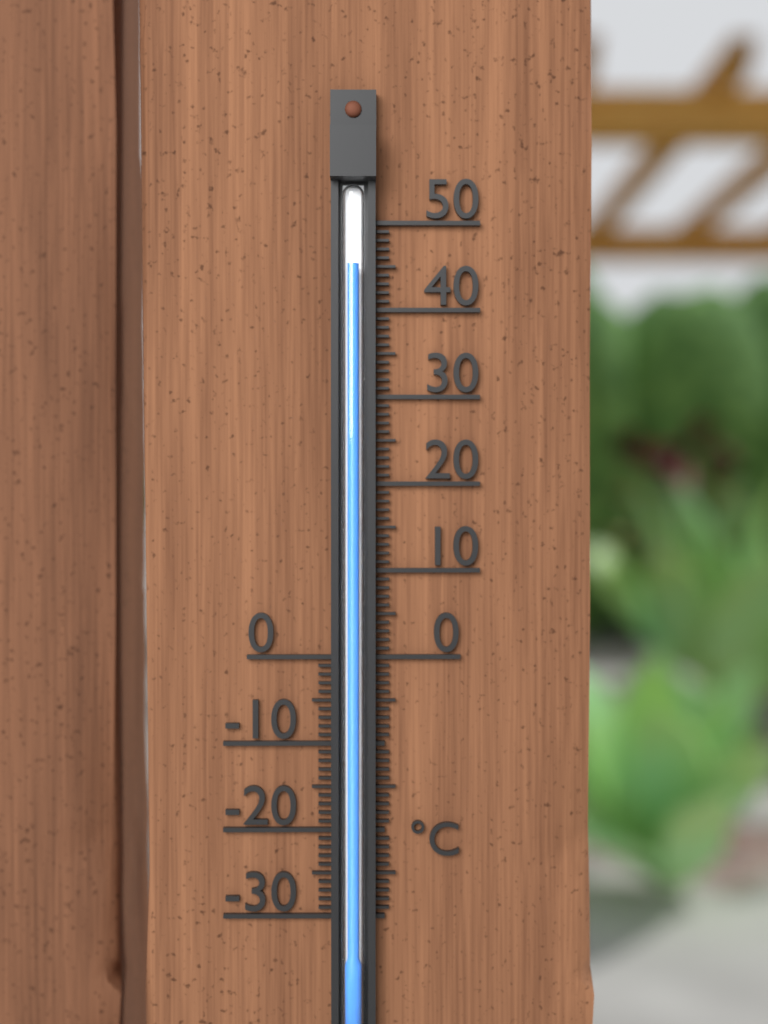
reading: 45 °C
